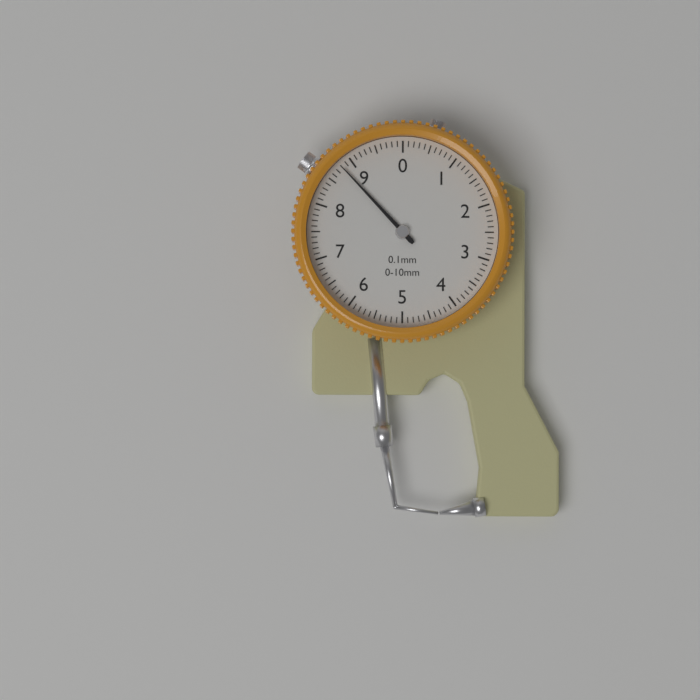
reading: 8.8 mm
